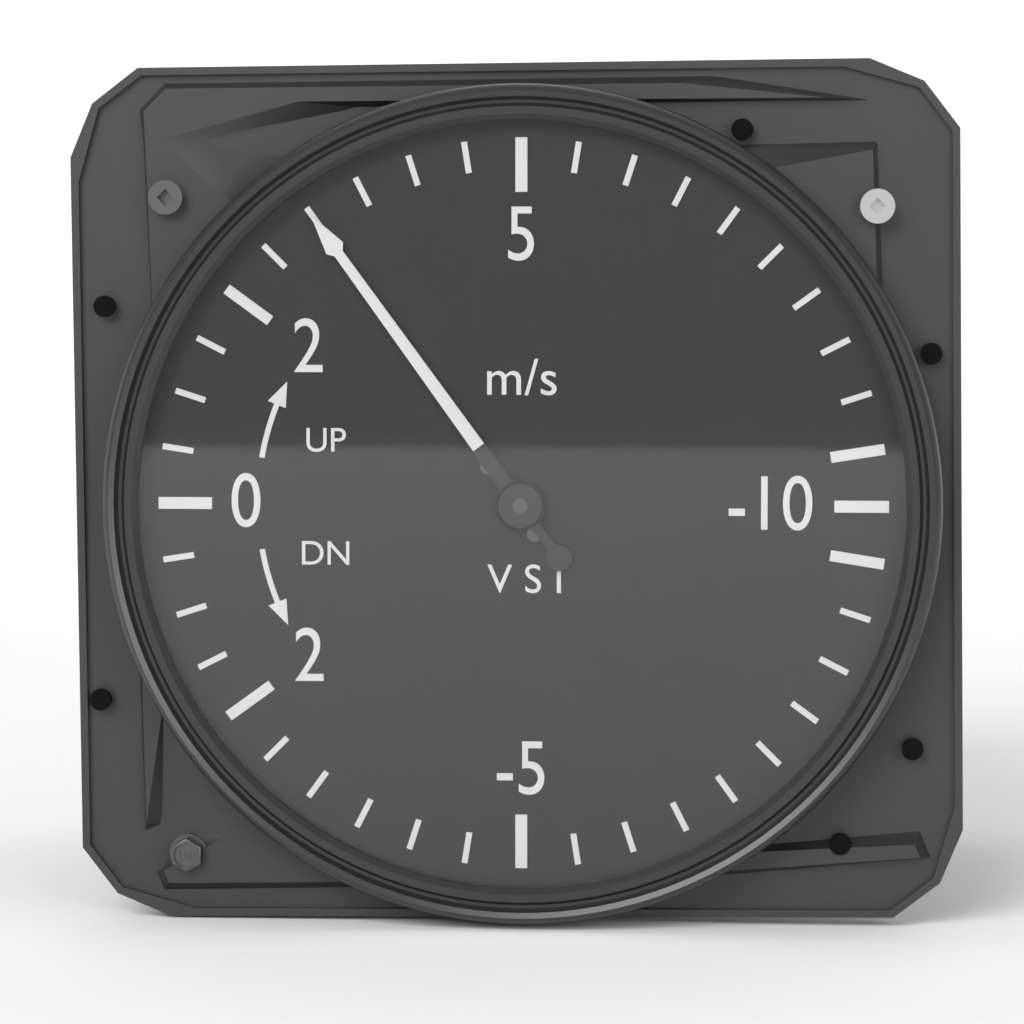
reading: 3.0 m/s
